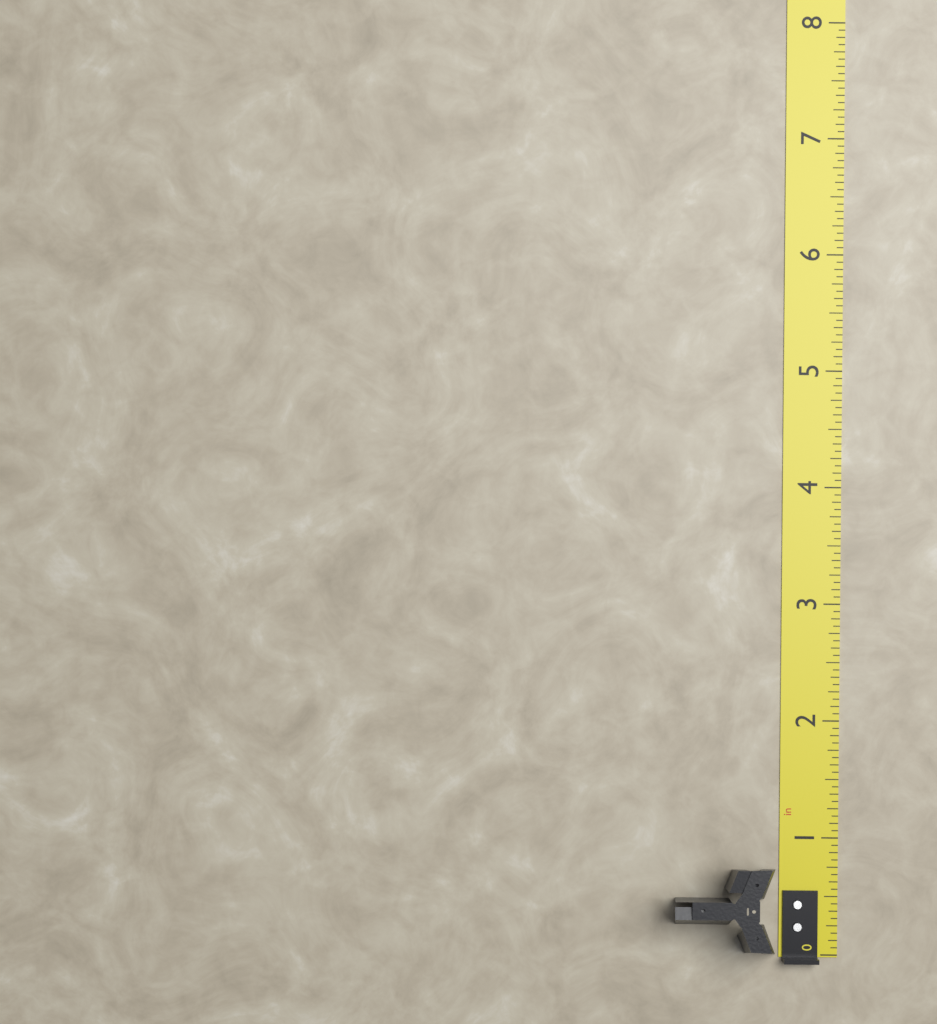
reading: 0.8125 in
